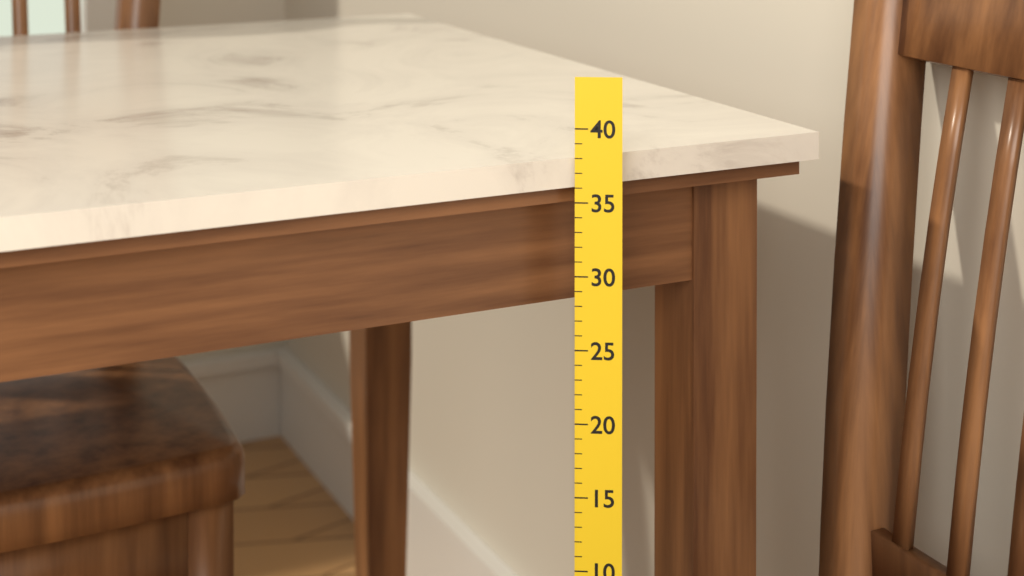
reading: 38 (no unit)
